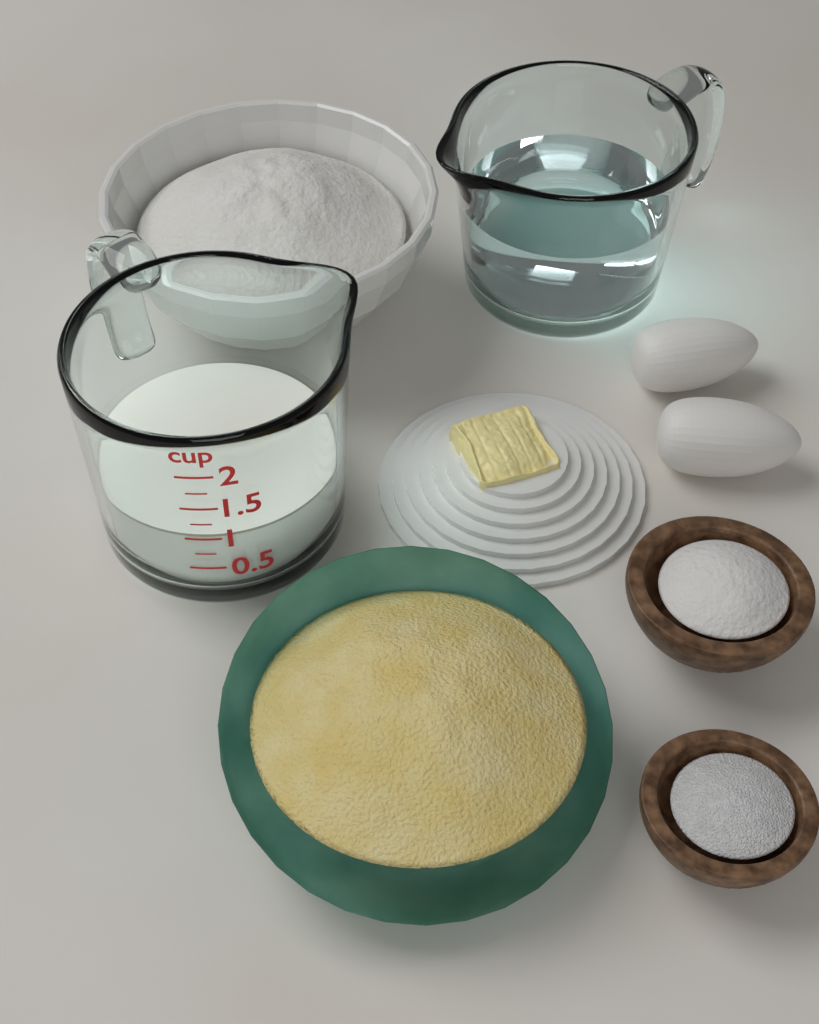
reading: 1.00 cup
